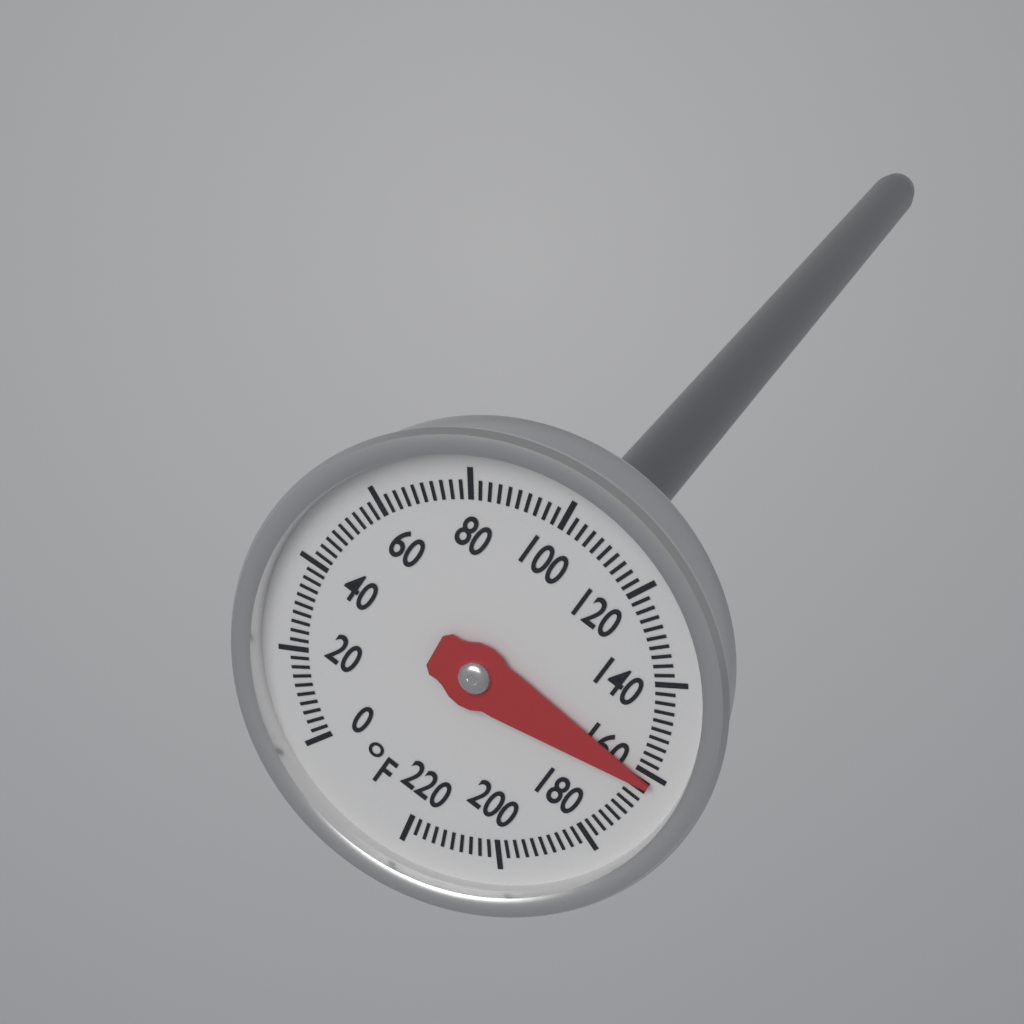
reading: 162 °F
